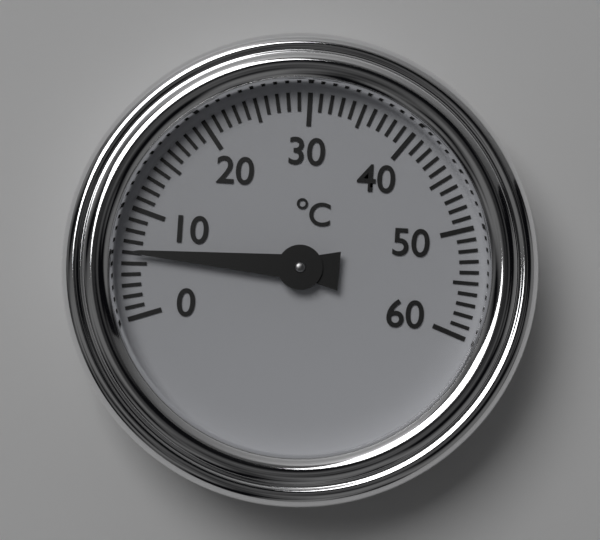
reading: 6 °C
